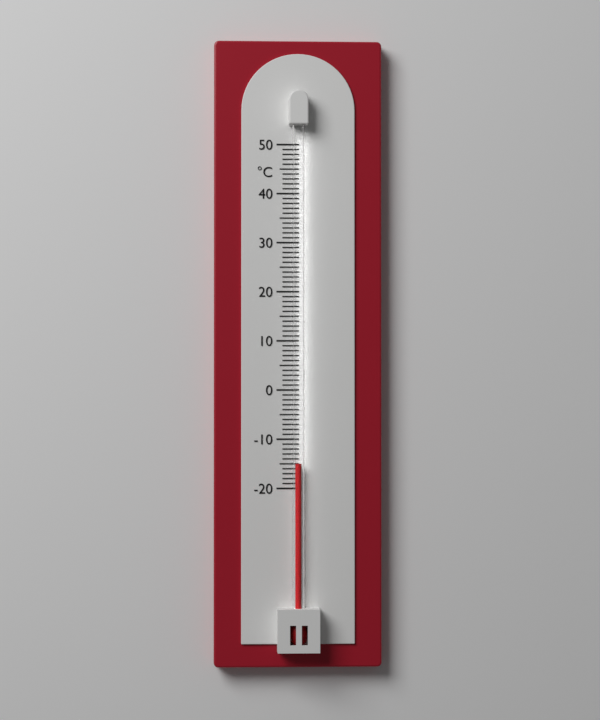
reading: -15 °C
